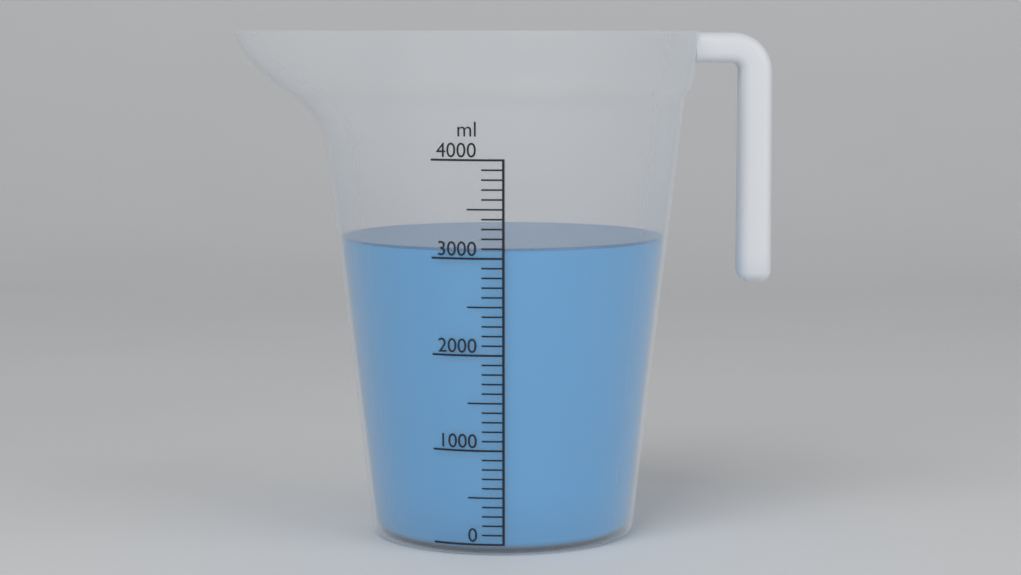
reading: 3100 ml
